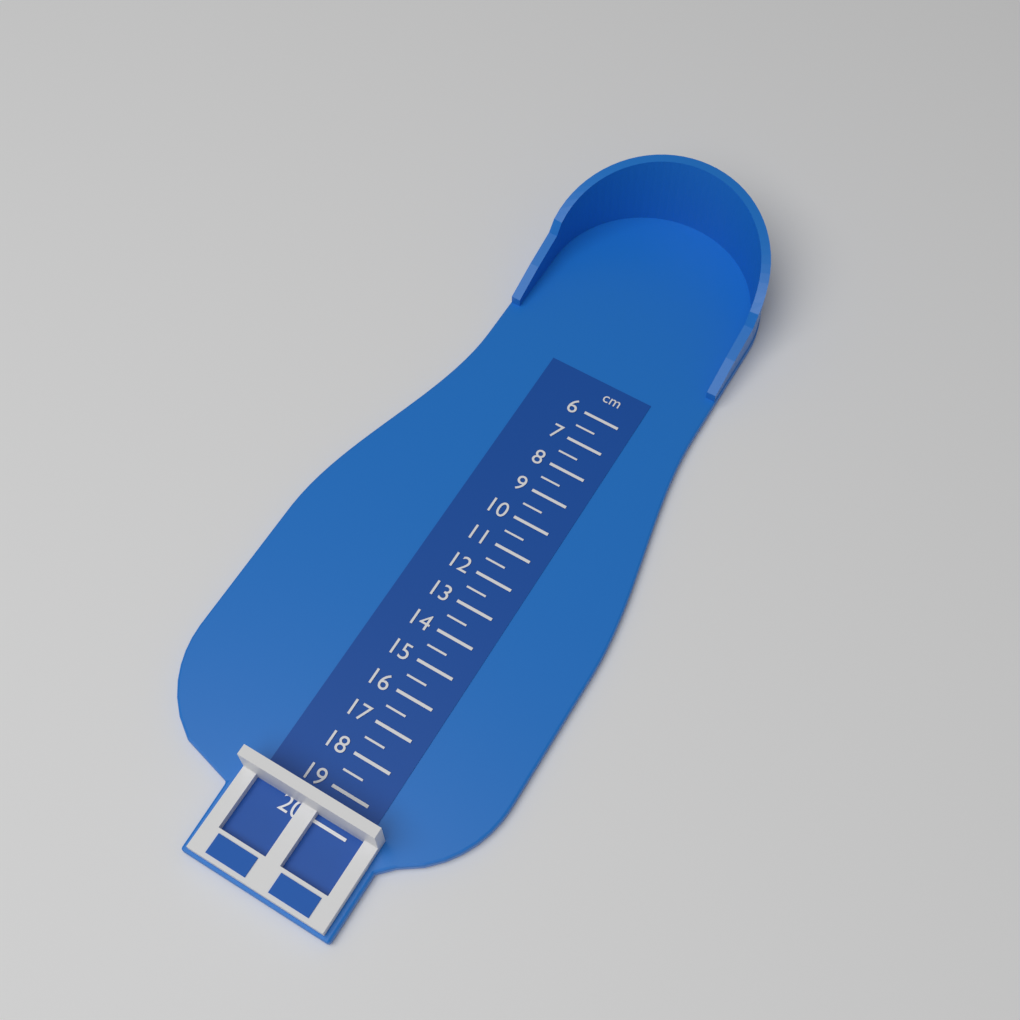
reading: 19.5 cm
